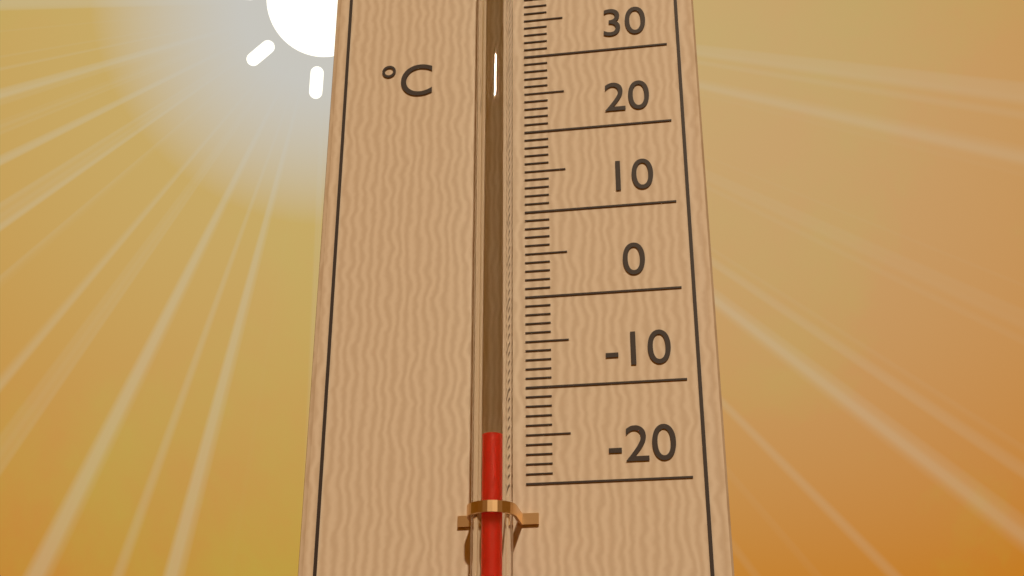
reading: -16 °C
